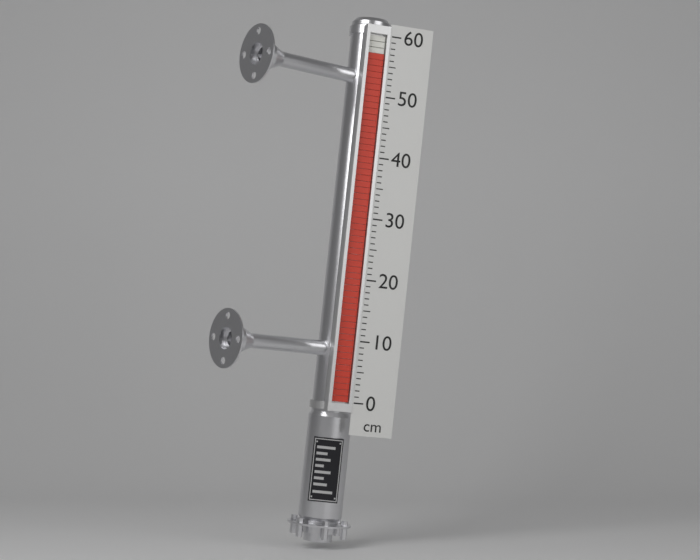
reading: 57 cm
